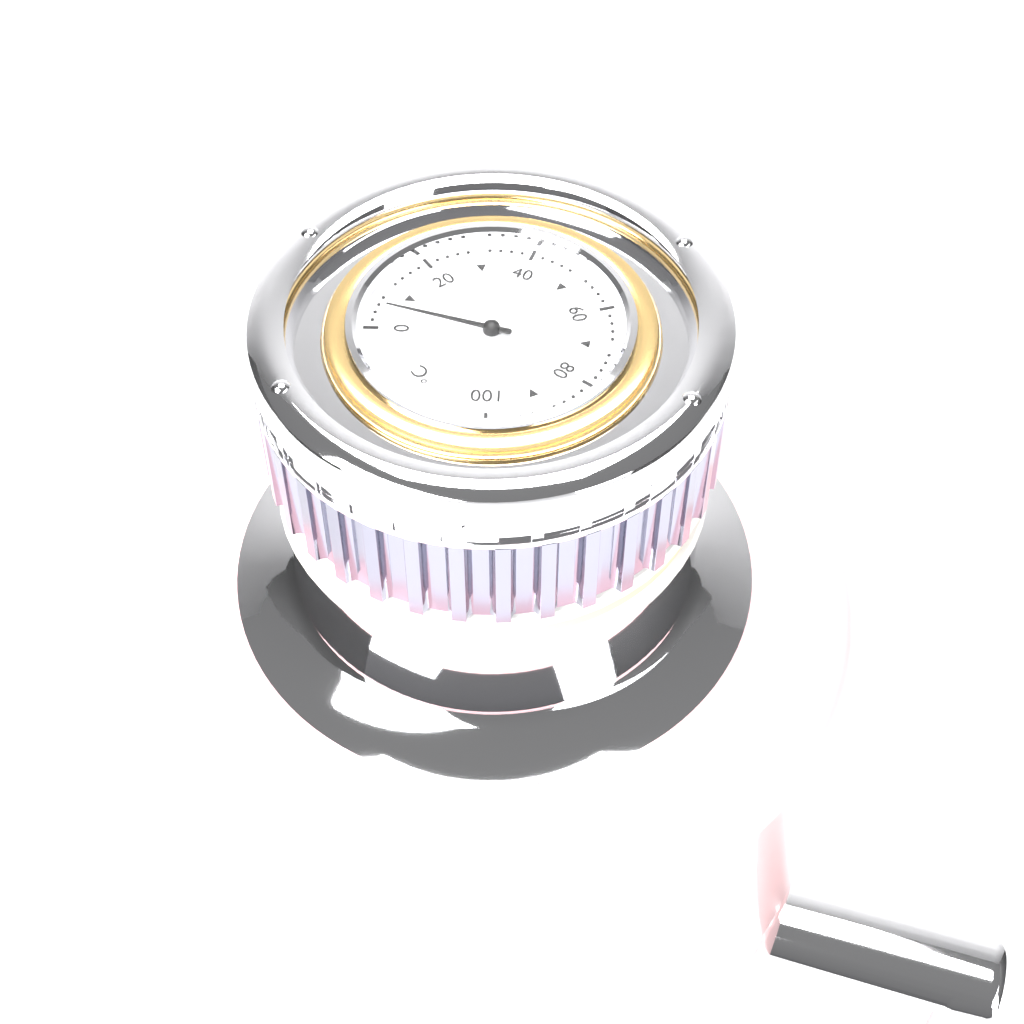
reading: 6 °C
